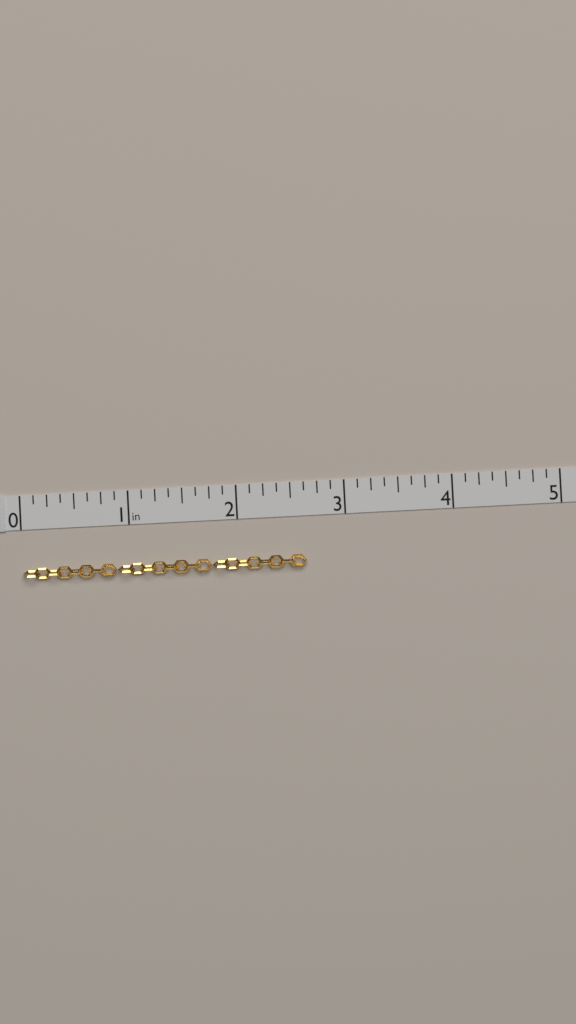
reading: 2.625 in
